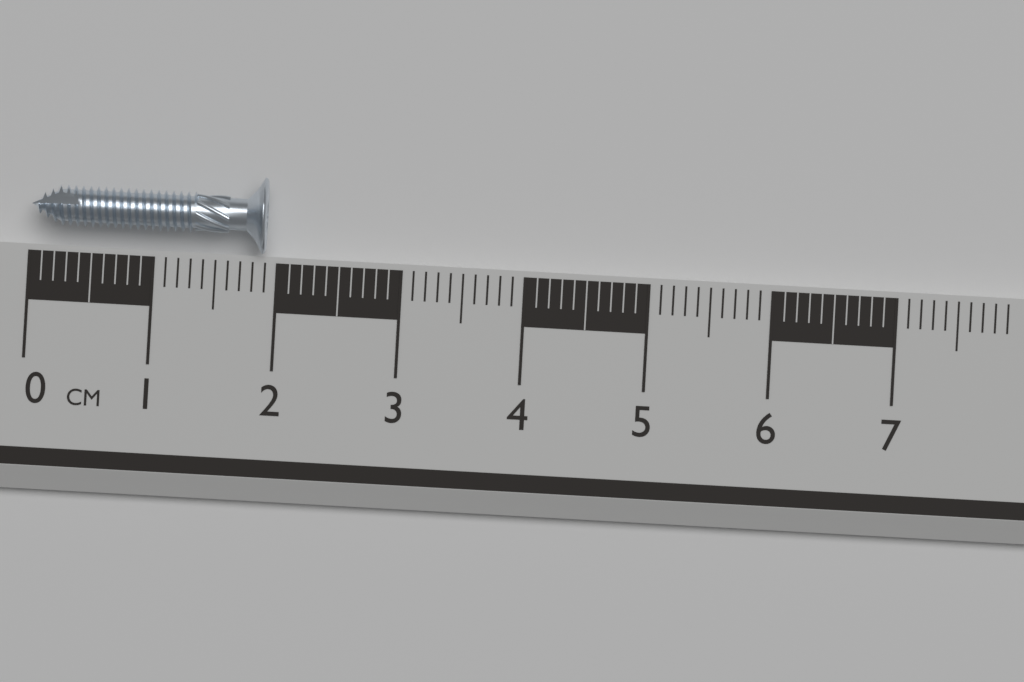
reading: 1.9 cm
